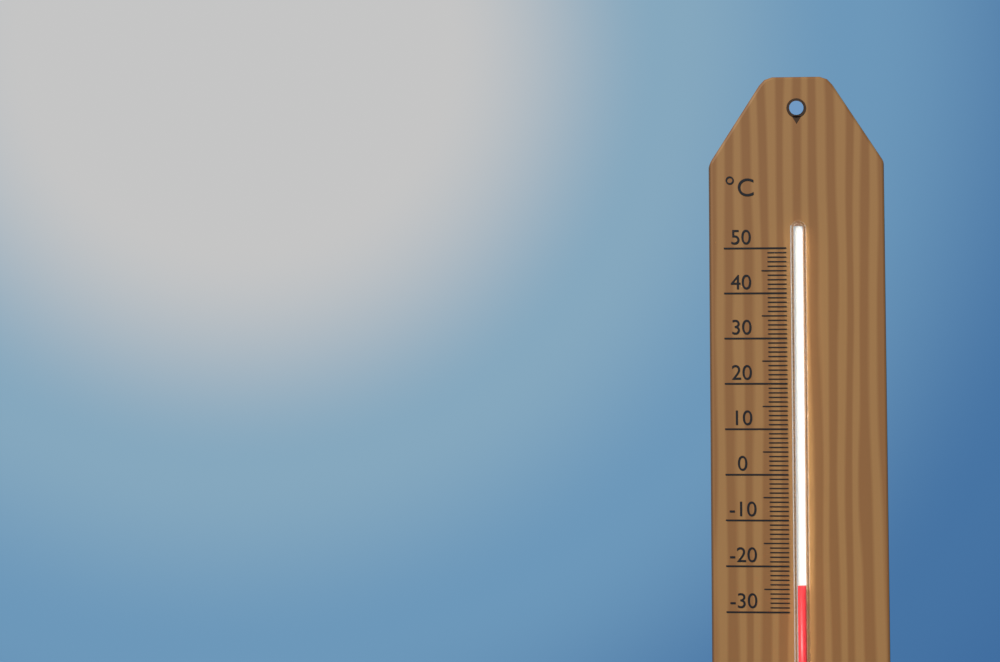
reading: -24 °C
